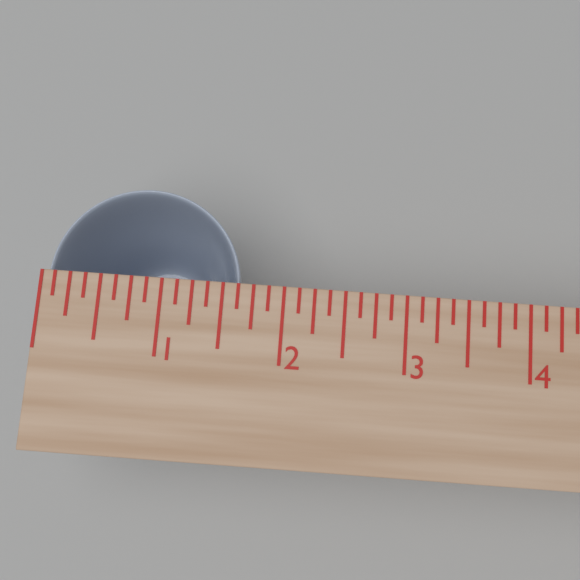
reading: 1.625 in
